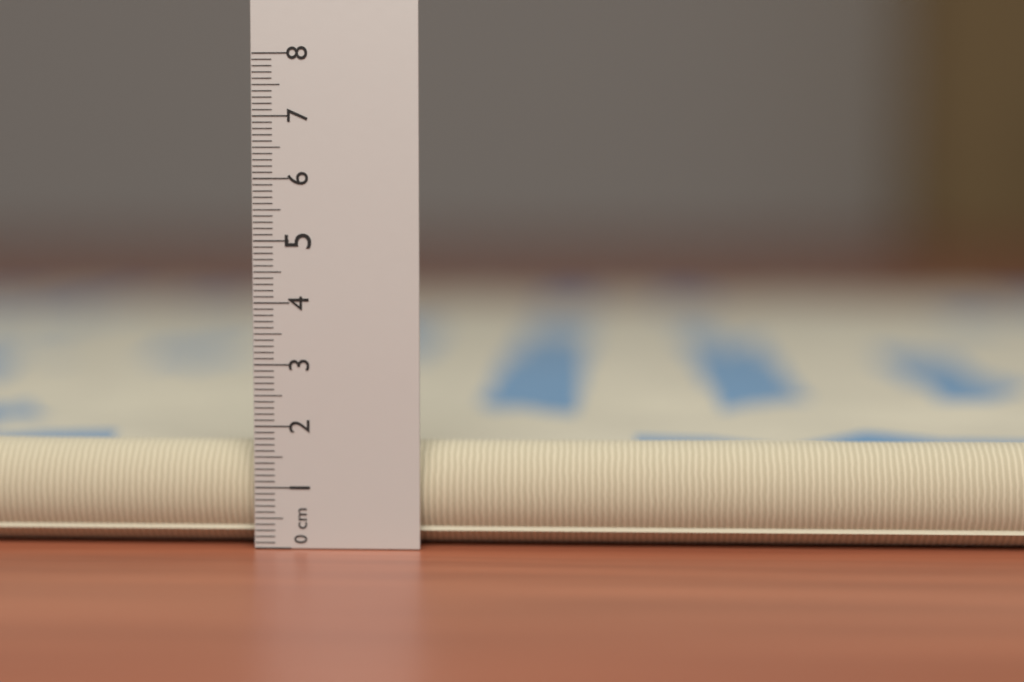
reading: 1.7 cm
